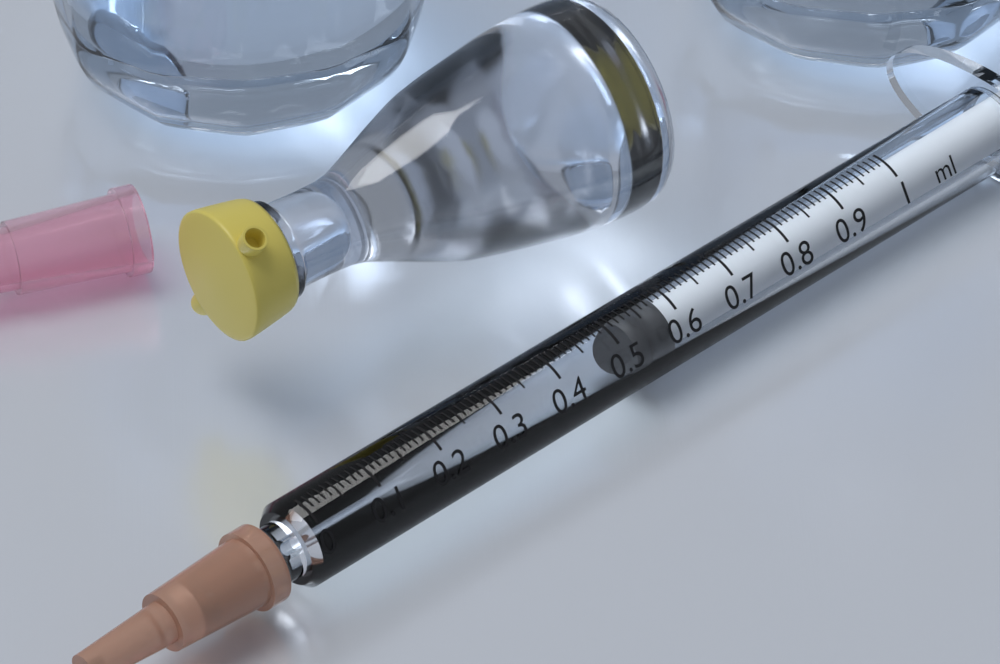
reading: 0.53 ml
